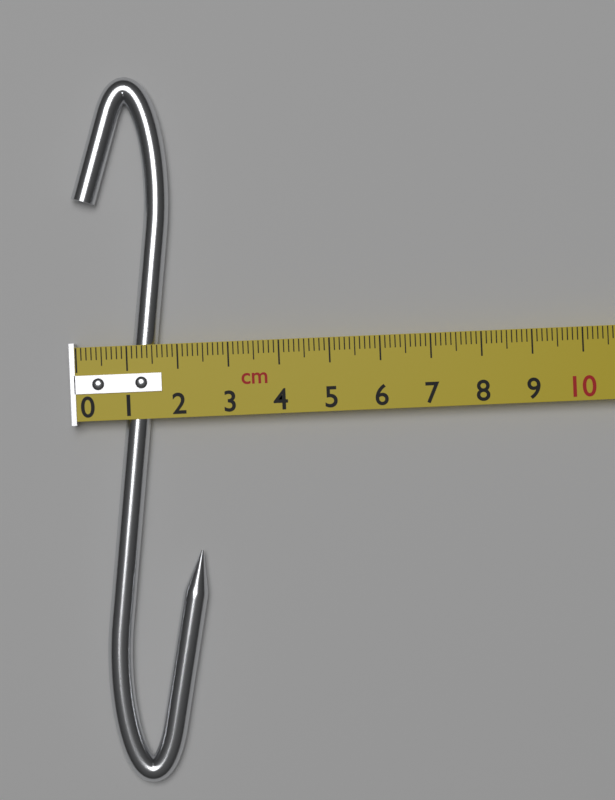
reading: 2.4 cm
